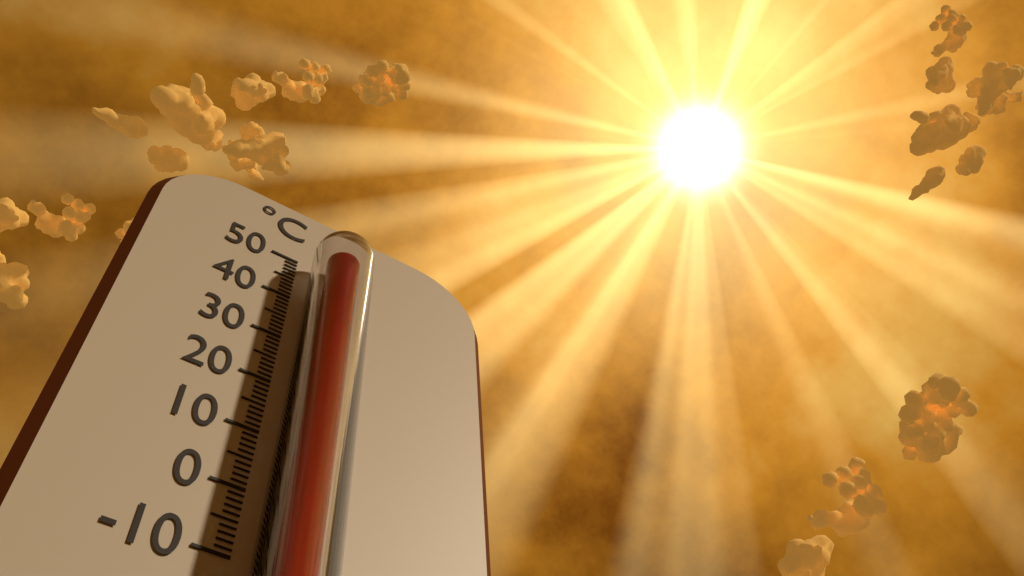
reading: 46 °C
